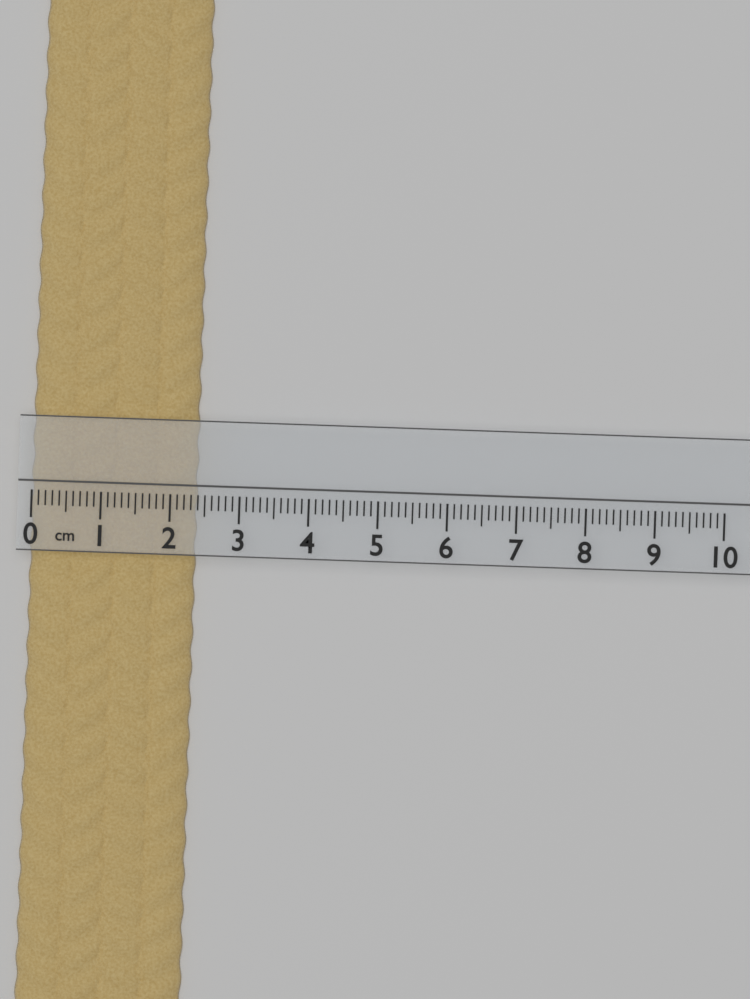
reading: 2.4 cm
